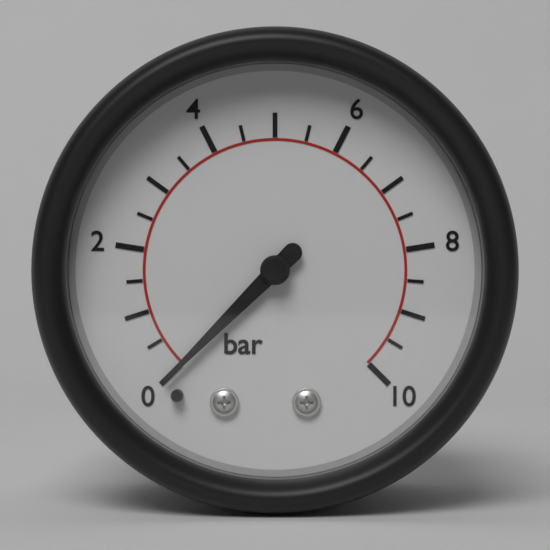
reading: 0.0 bar
